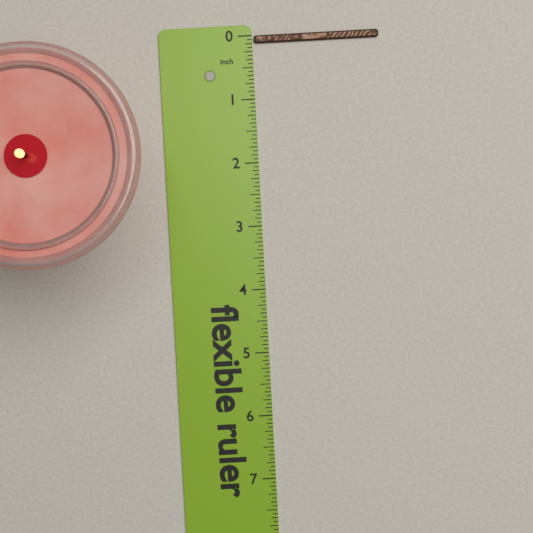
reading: 0.1250 in
